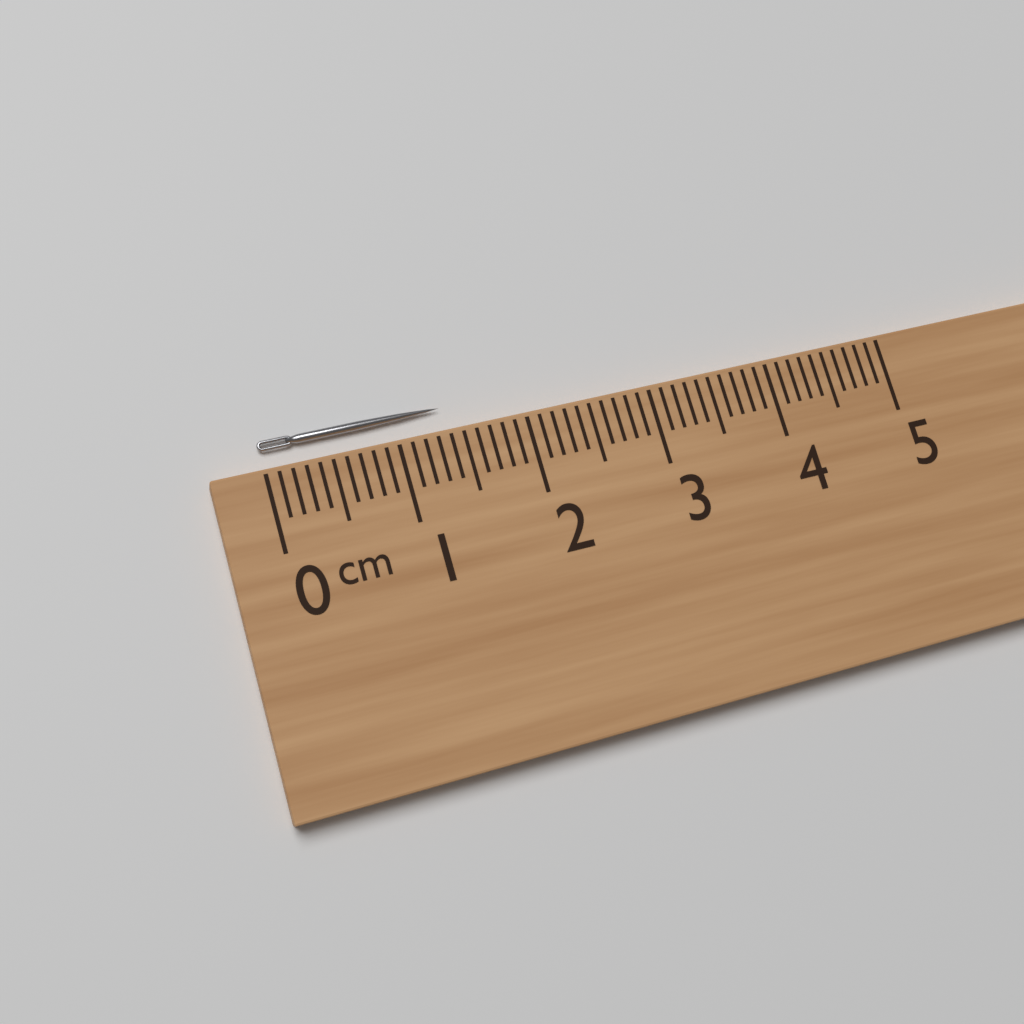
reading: 1.4 cm
